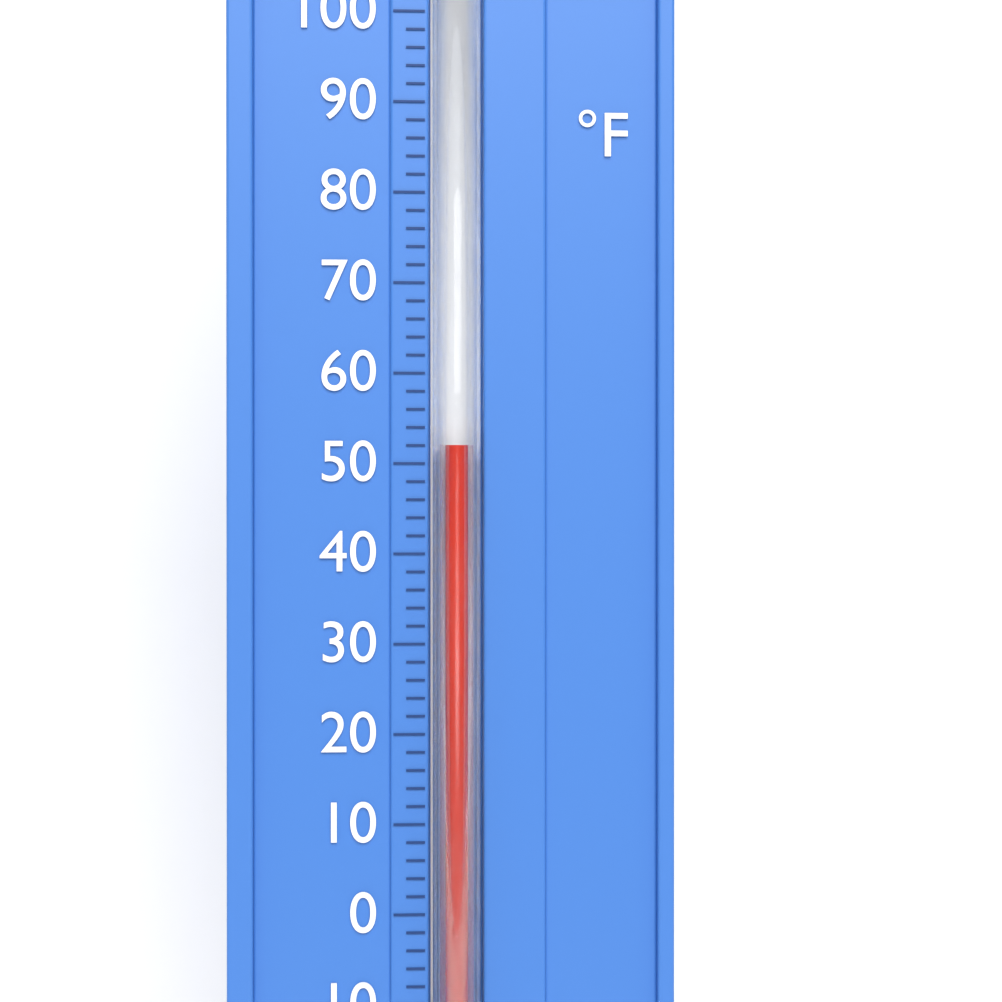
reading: 52 °F
